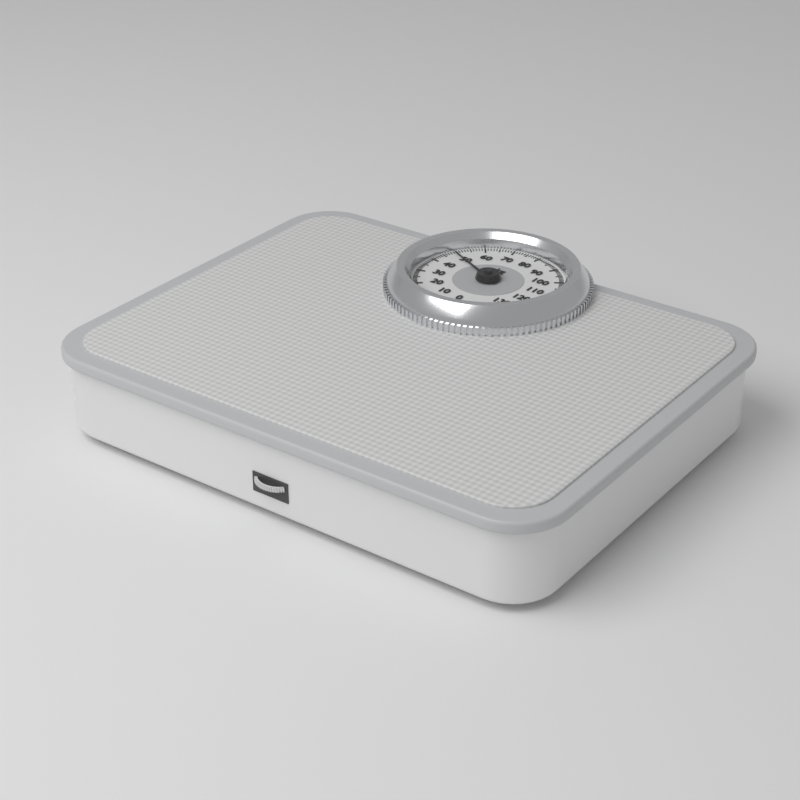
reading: 49 kg
